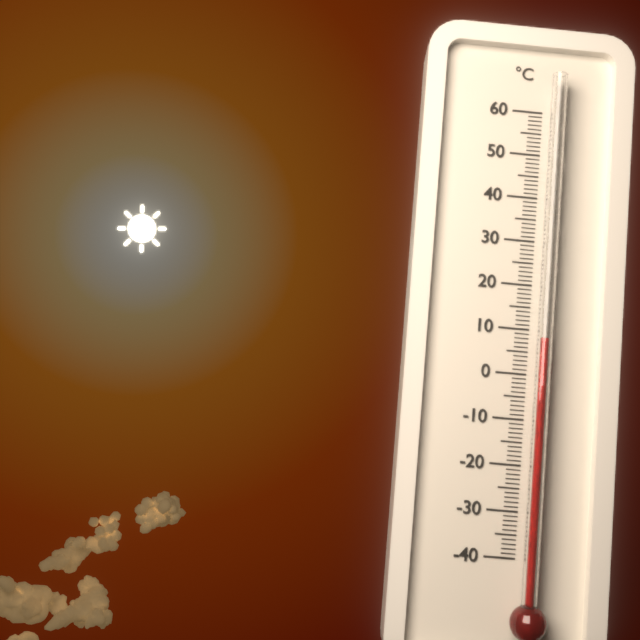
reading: 8 °C
